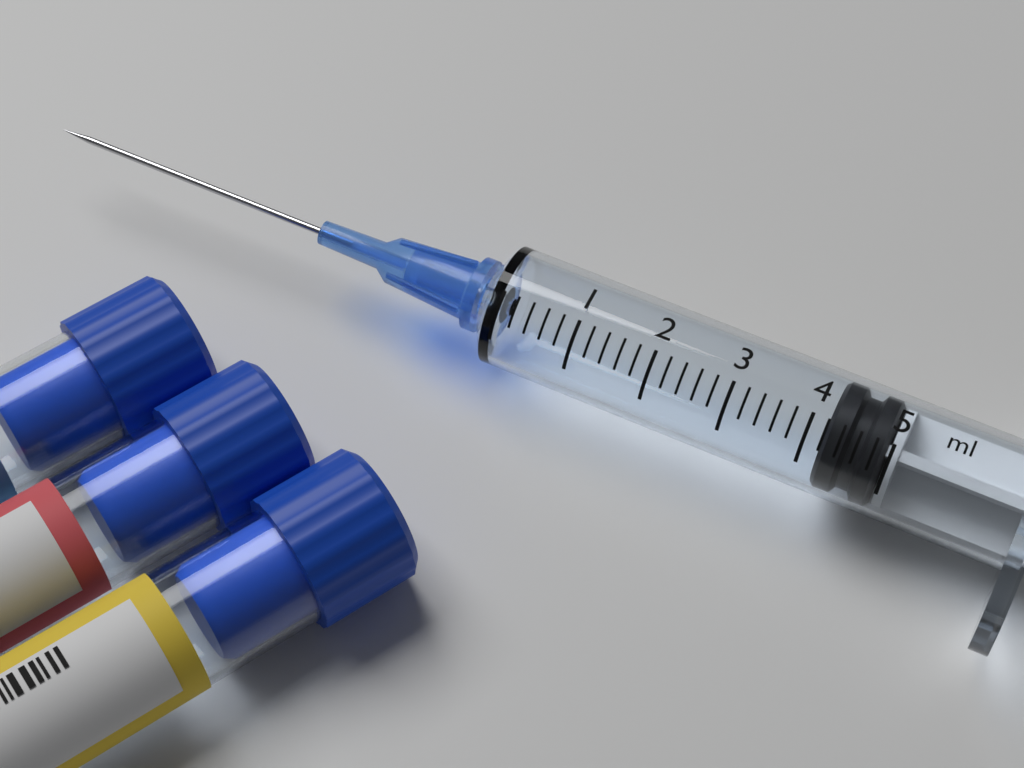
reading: 4.2 ml
